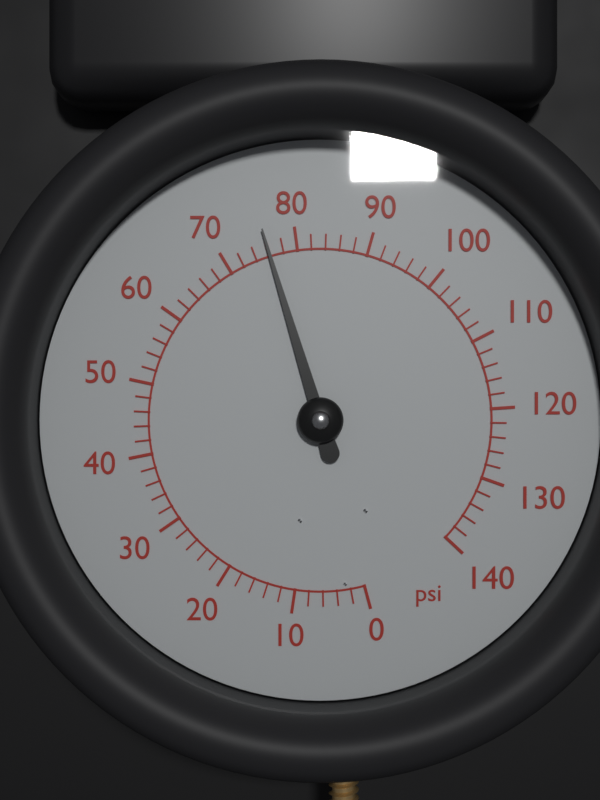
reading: 76 psi
